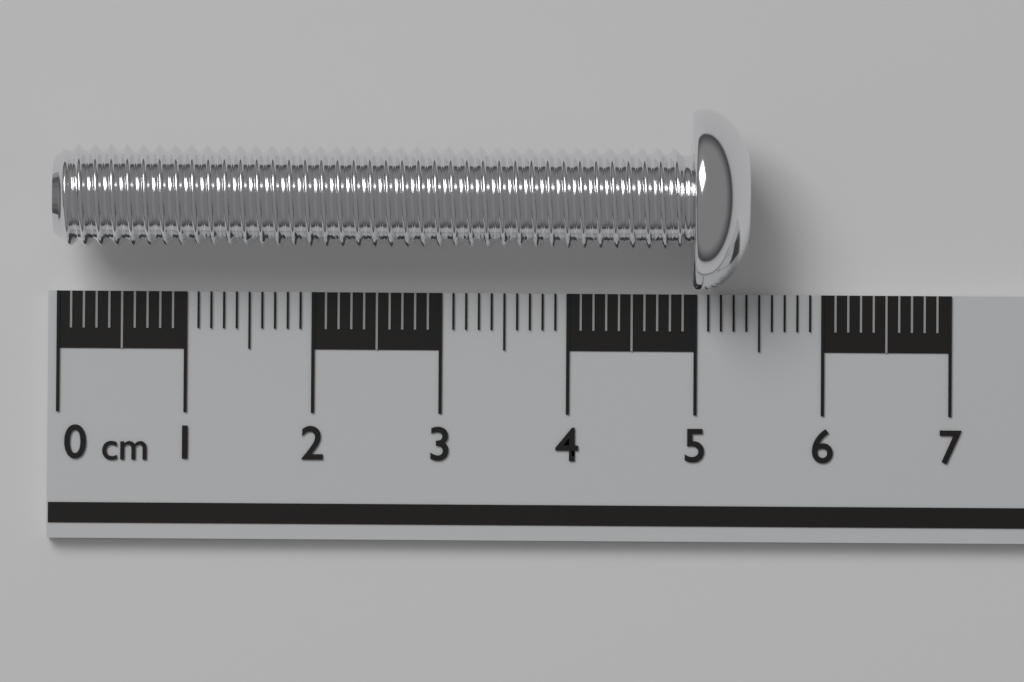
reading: 5.4 cm
